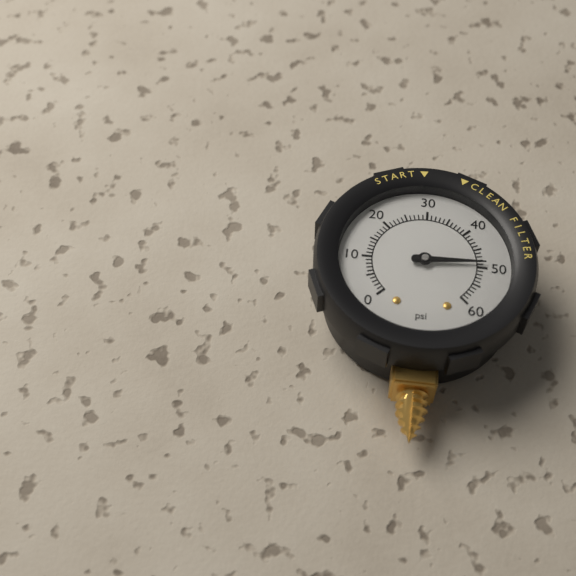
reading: 49 psi
